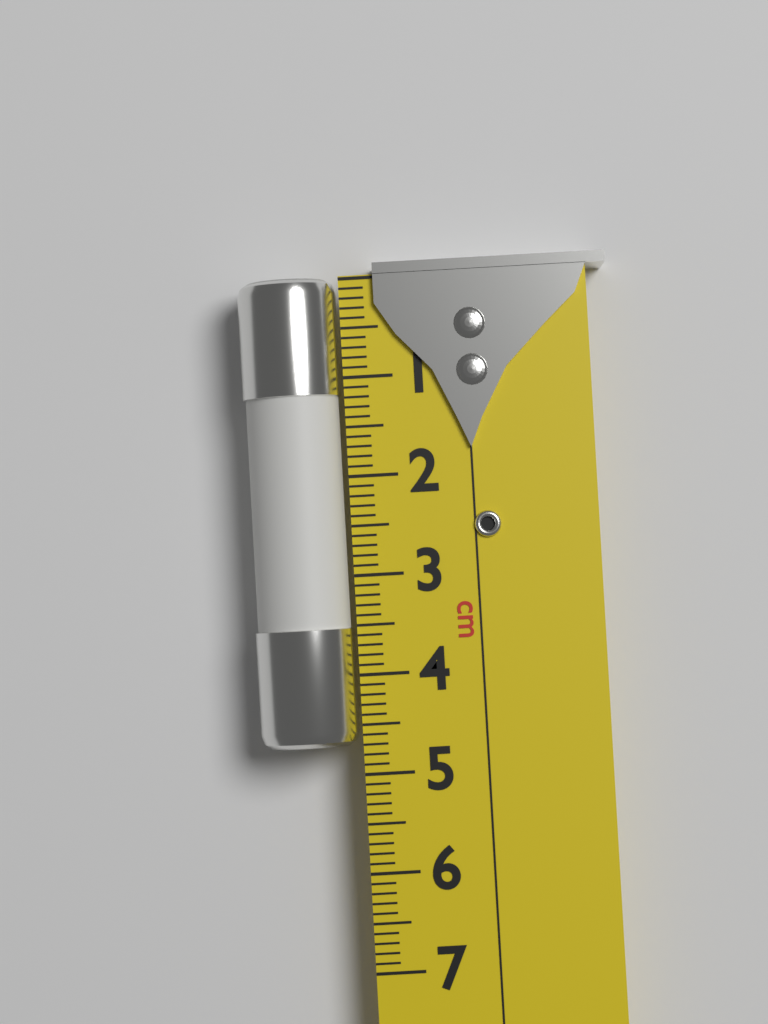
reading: 4.7 cm
